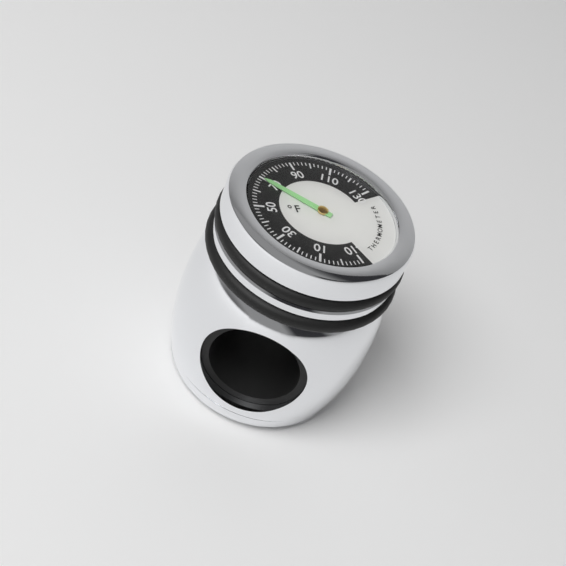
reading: 70 °F
